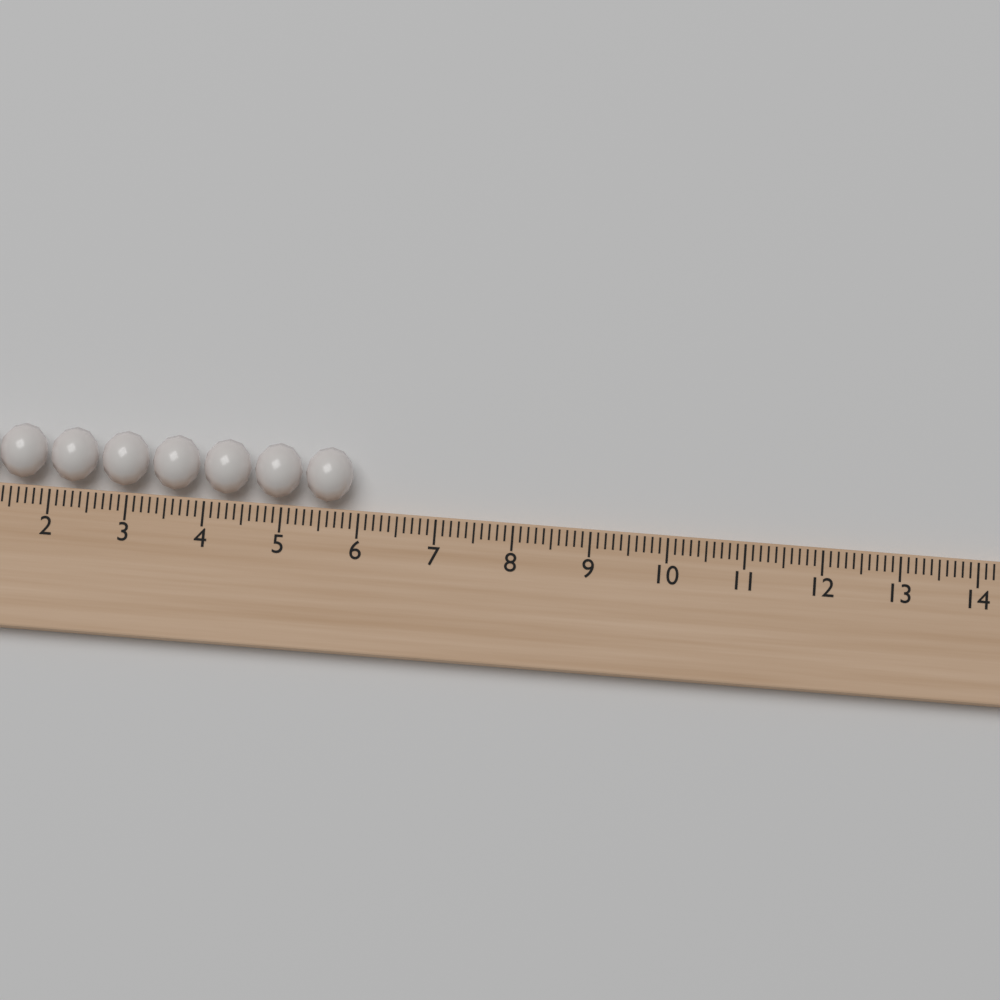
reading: 5.9 (no unit)
